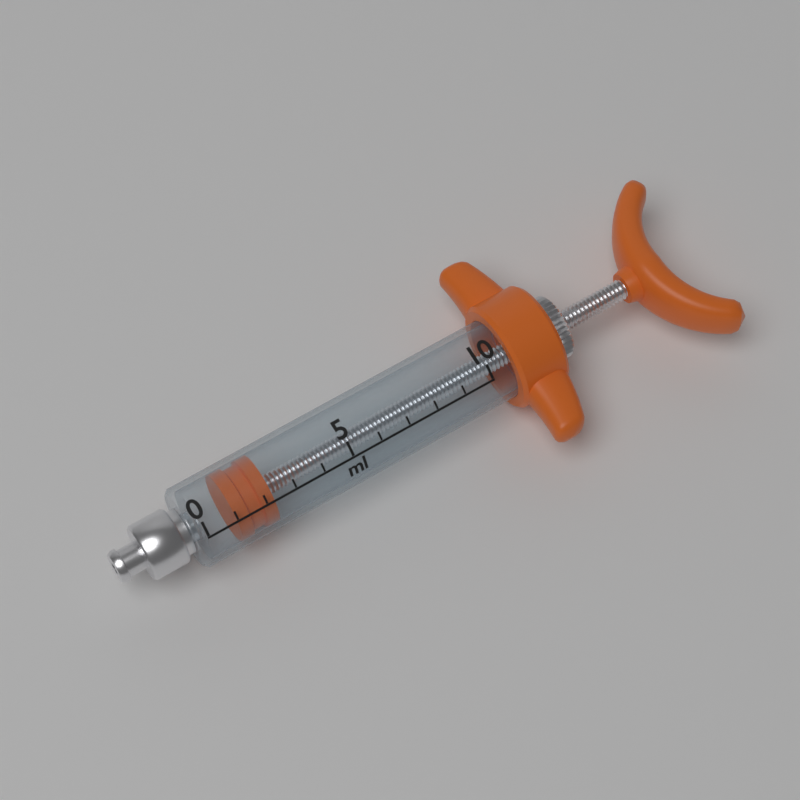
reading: 1 ml
